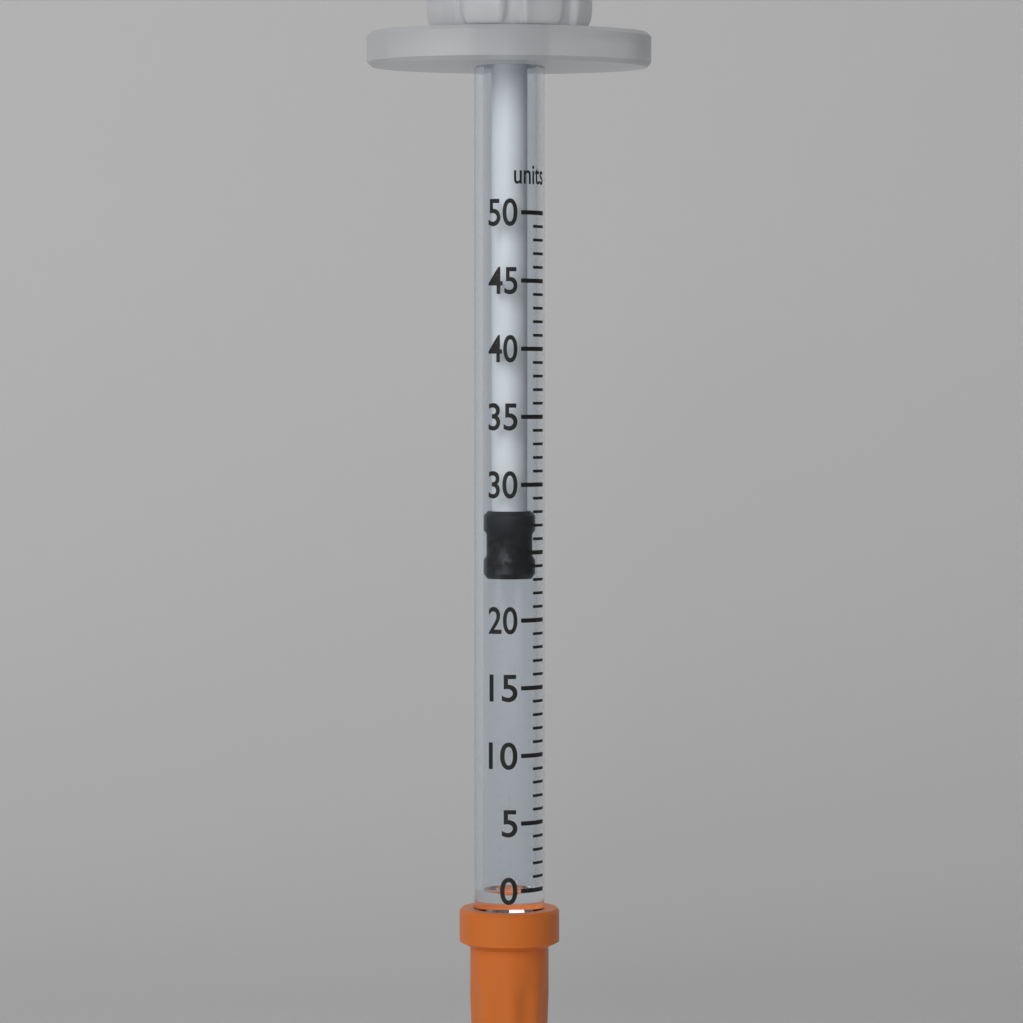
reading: 23 units
